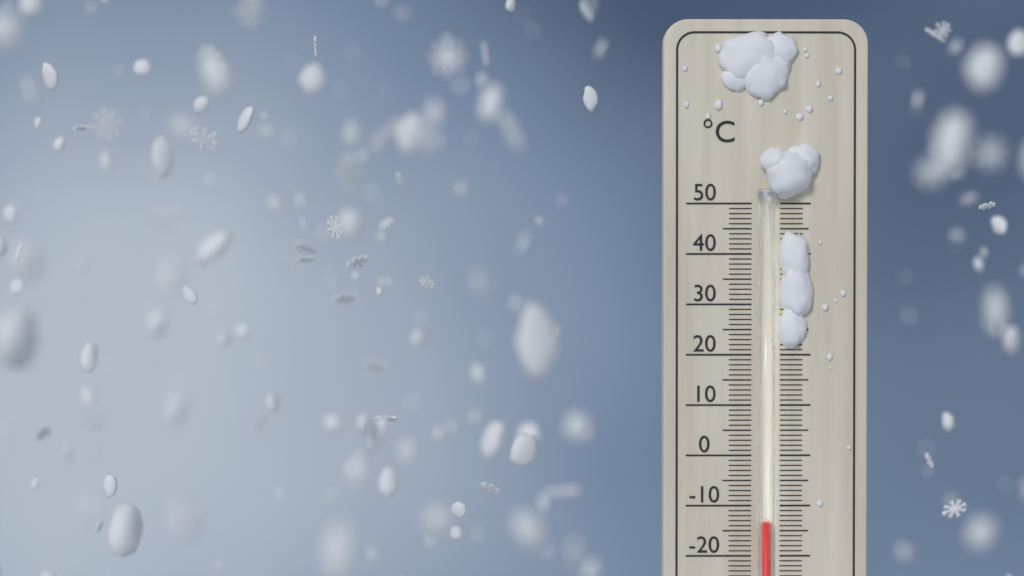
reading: -13 °C
